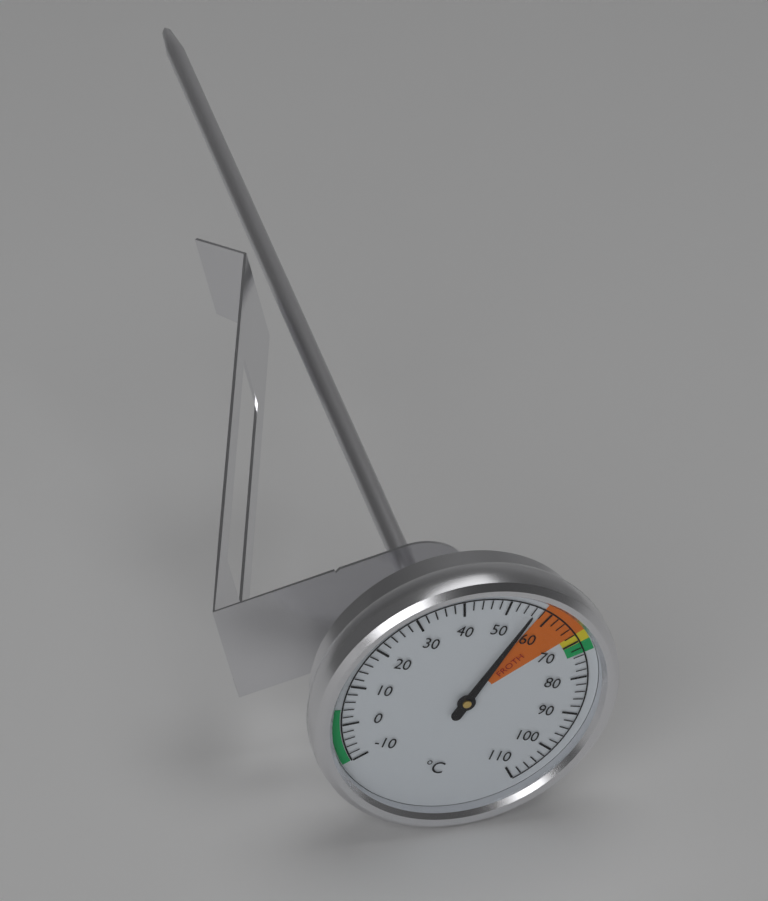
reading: 56 °C
